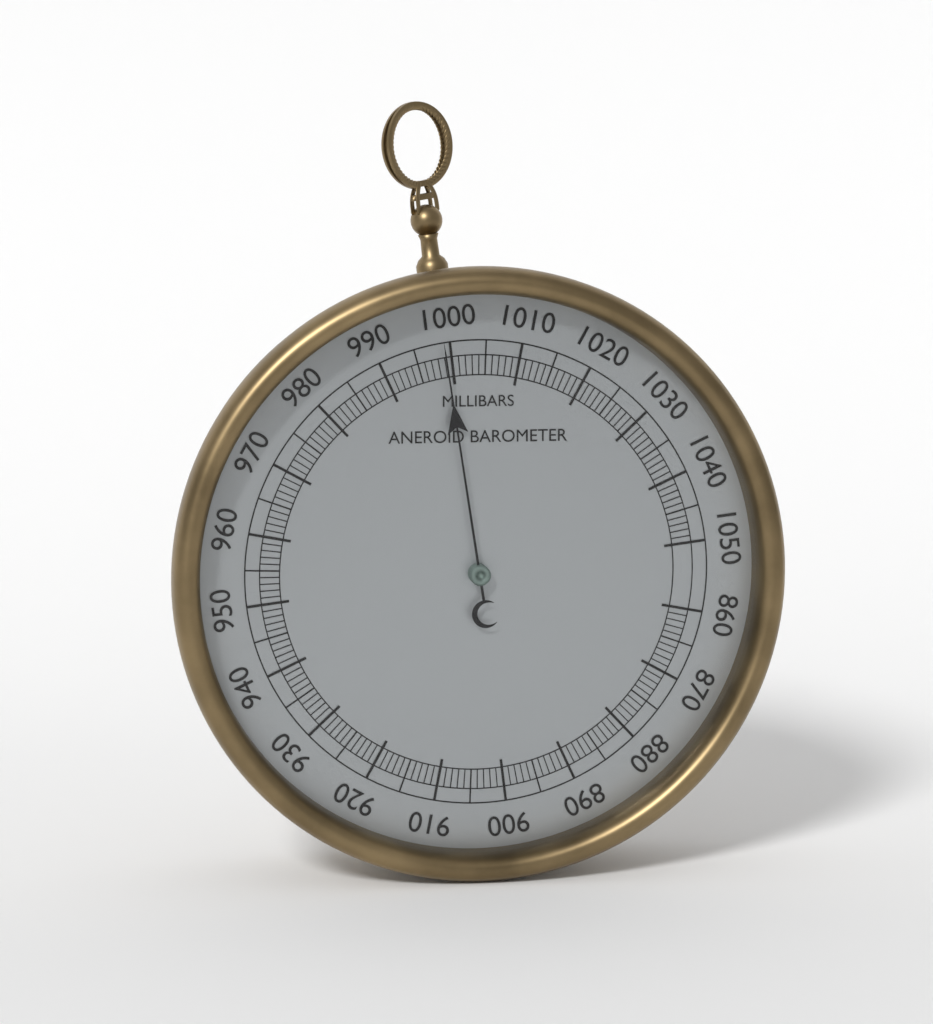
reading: 999 mbar
